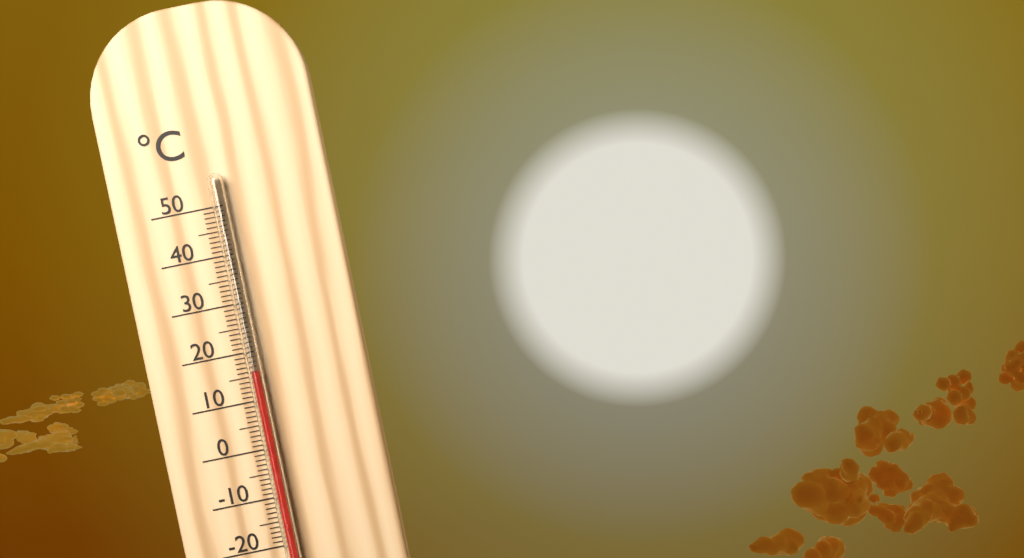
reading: 16 °C
